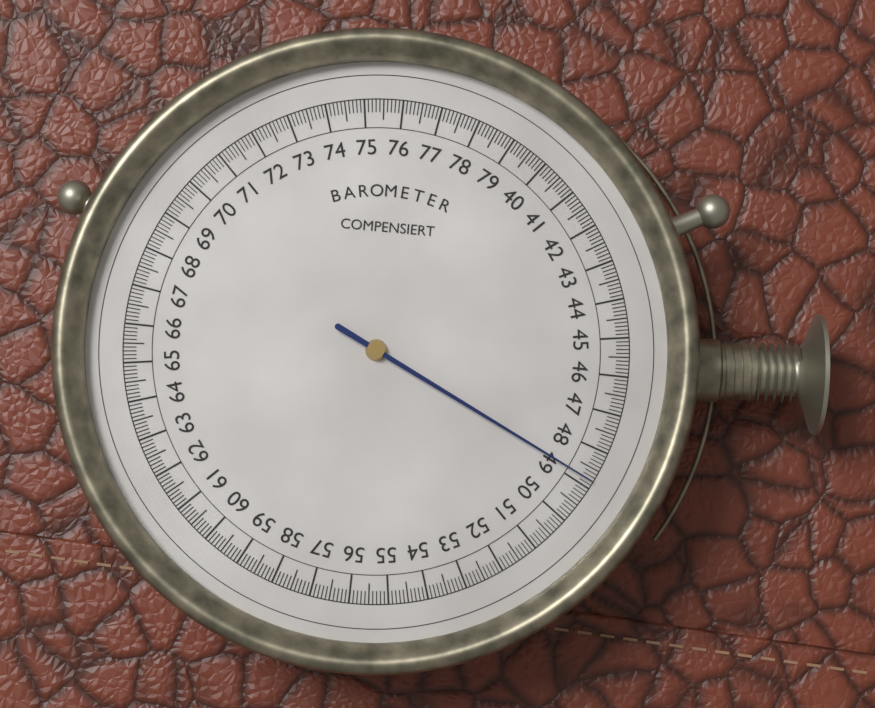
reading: 48.8 (no unit)
